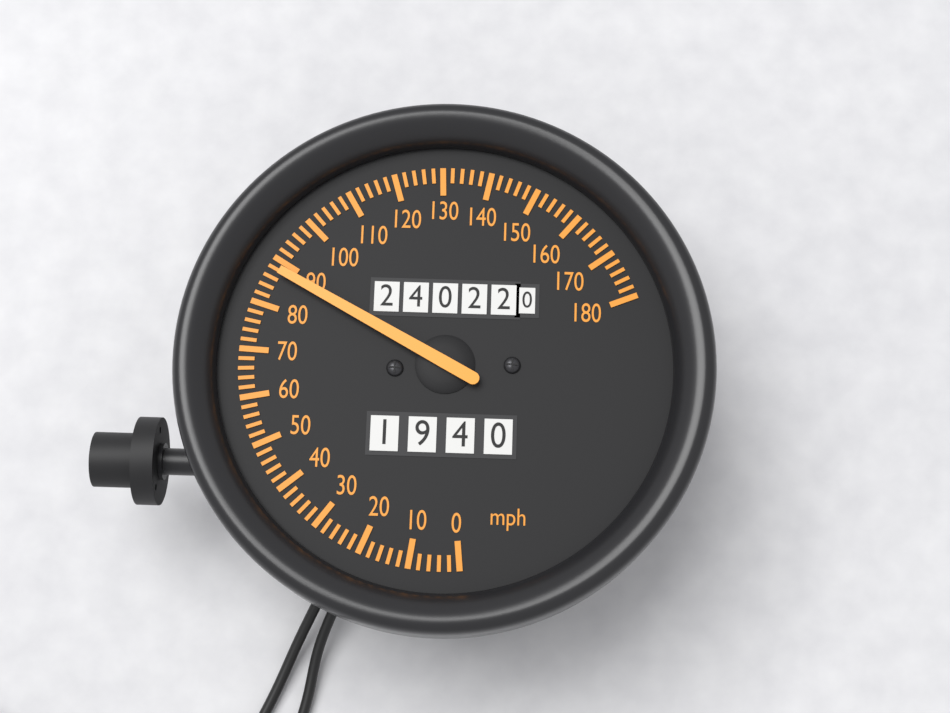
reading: 88 mph
